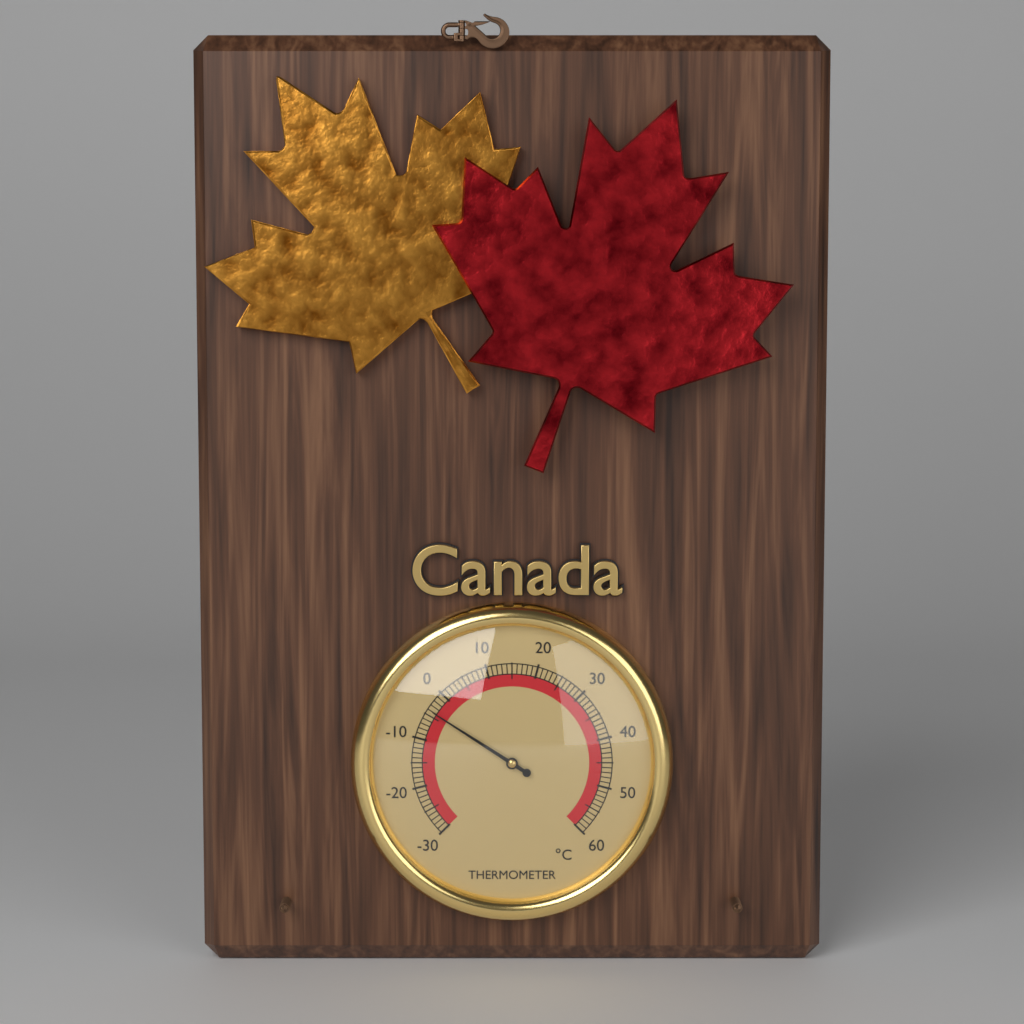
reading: -4 °C
